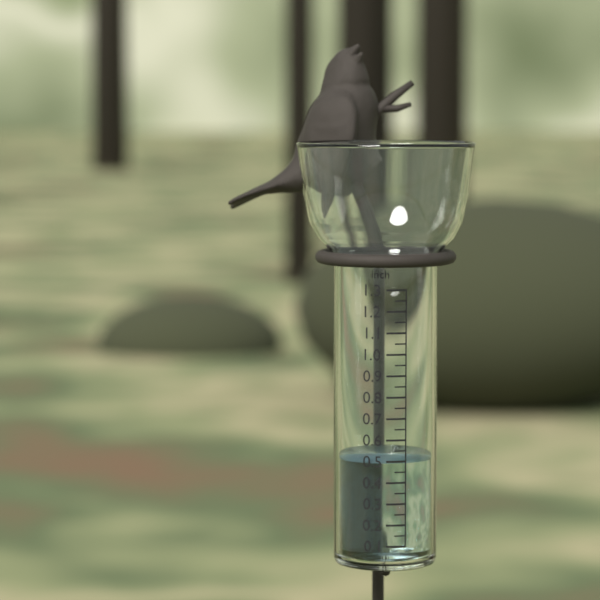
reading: 0.50 inch
